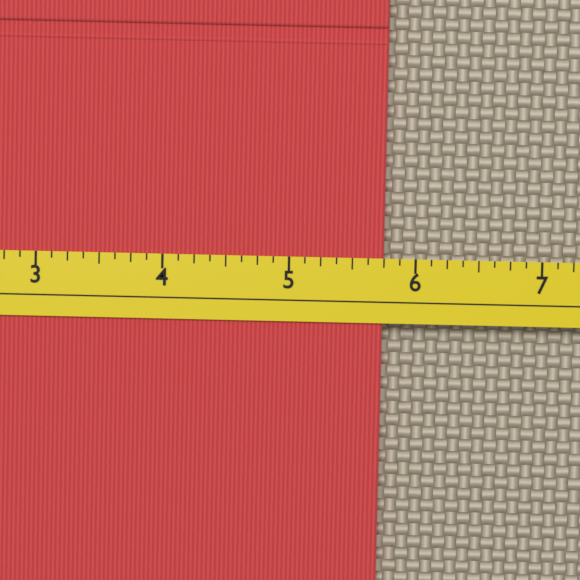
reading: 5.750 (no unit)
